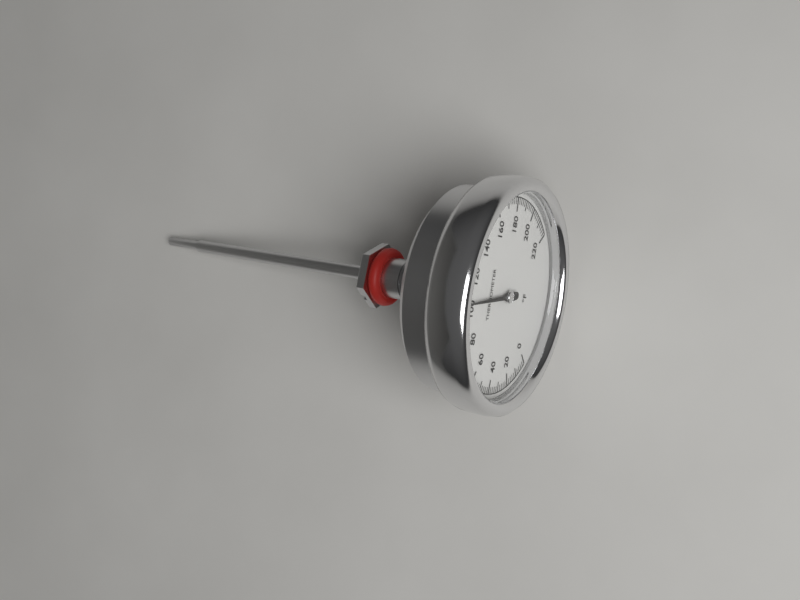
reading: 104 °F
